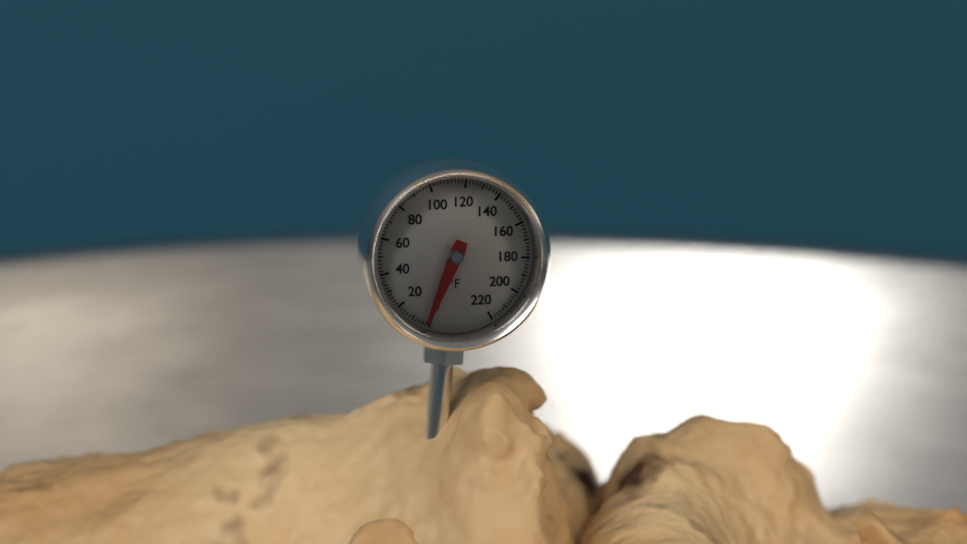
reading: 2 °F
